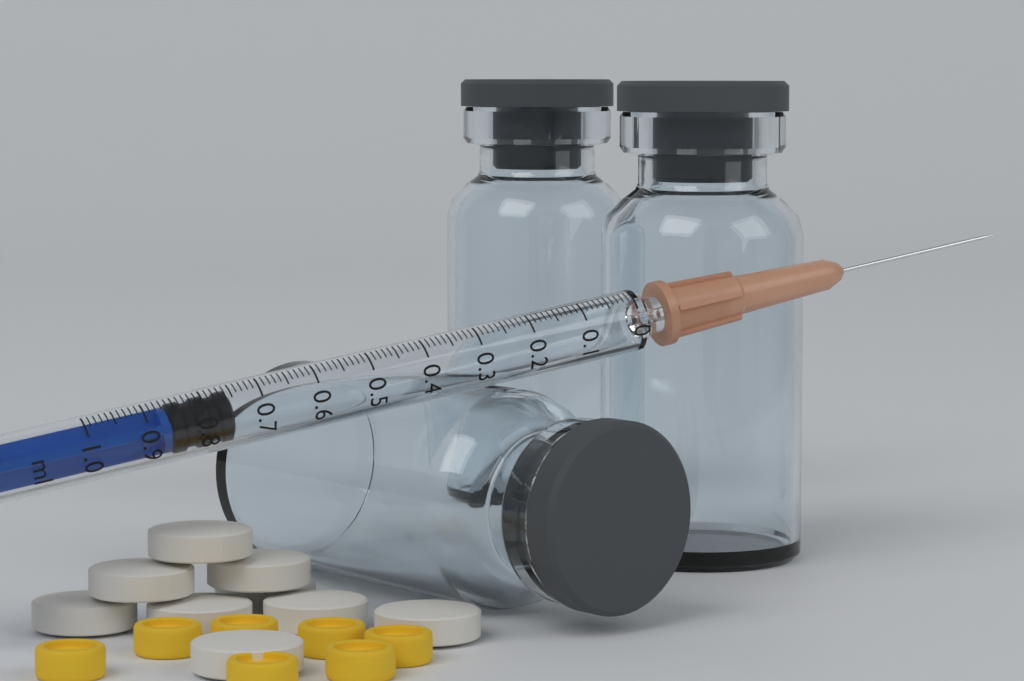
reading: 0.75 ml
